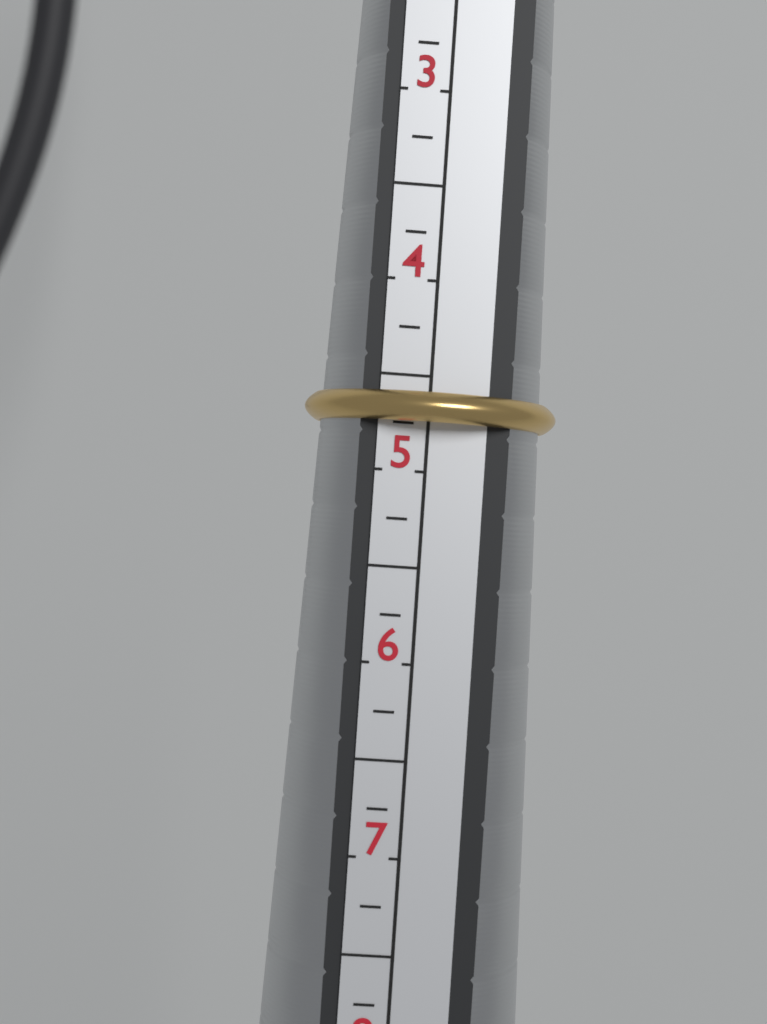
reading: 4.75 (no unit)
